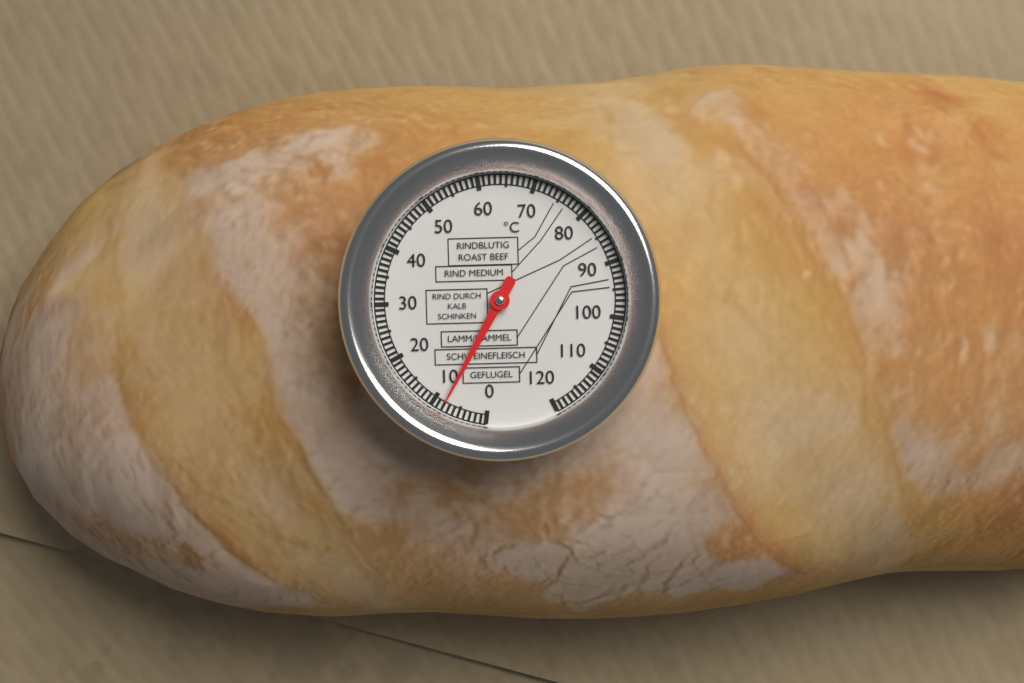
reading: 8 °C
